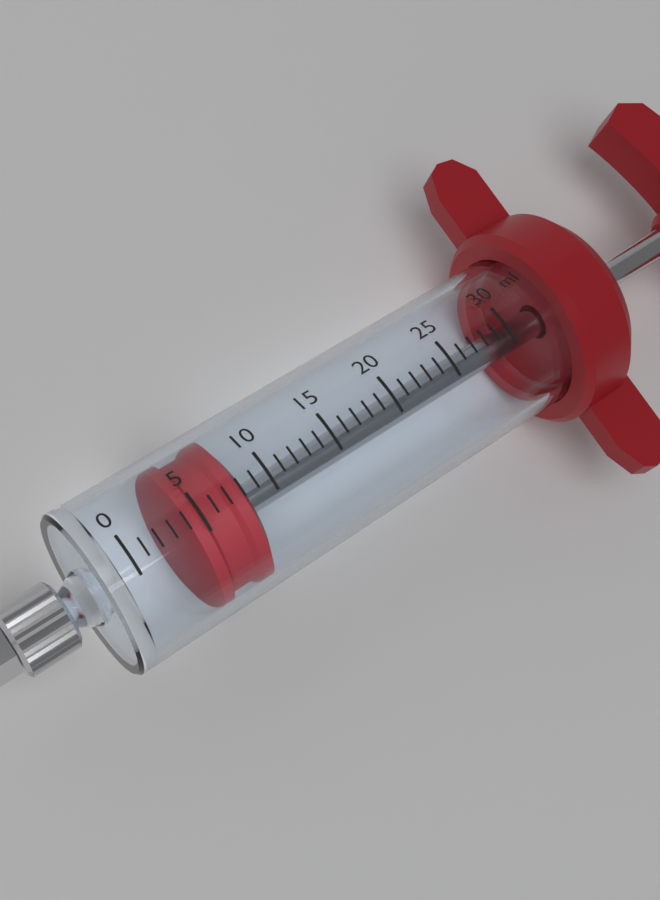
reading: 4 ml
